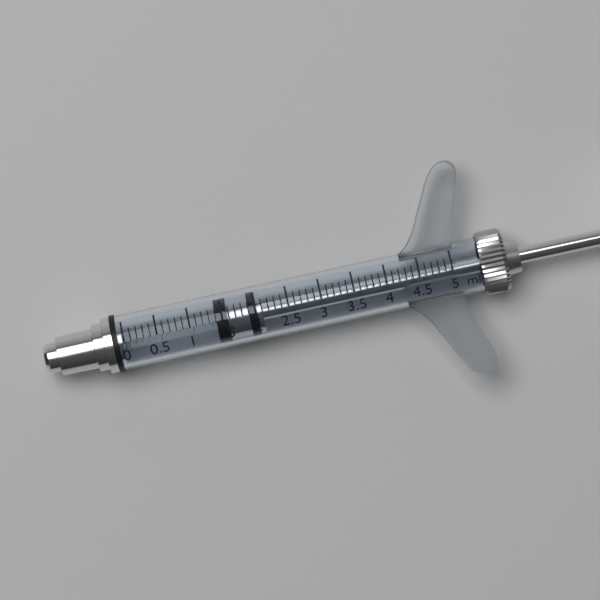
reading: 1.4 ml
